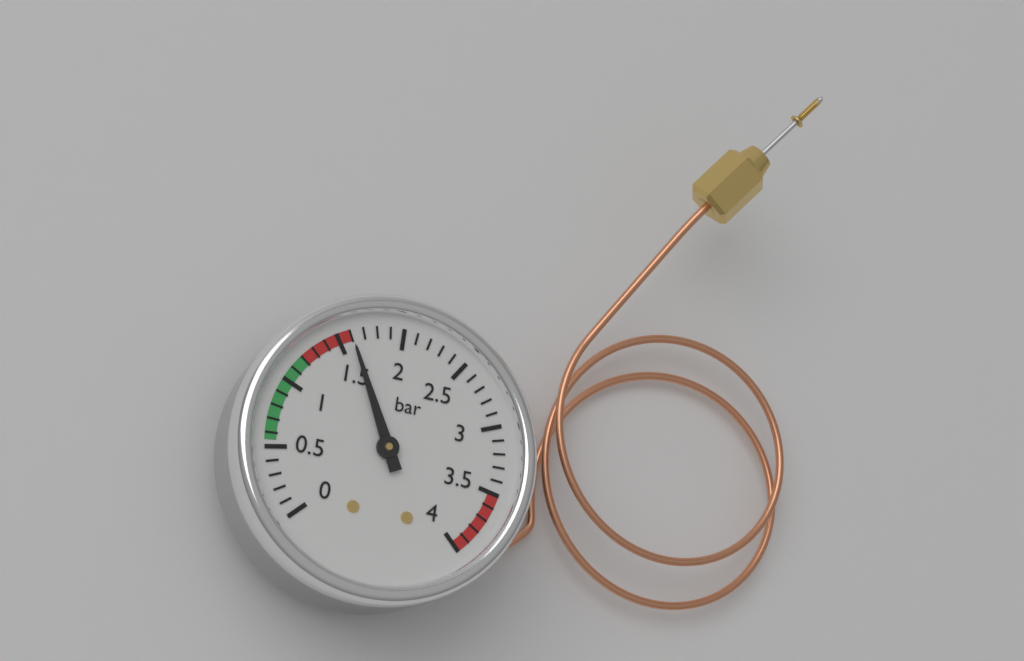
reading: 1.6 bar
